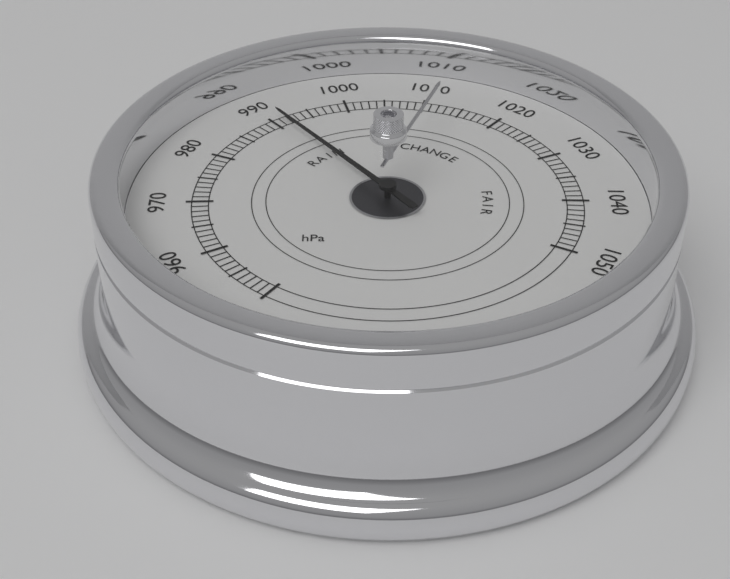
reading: 991 hPa
